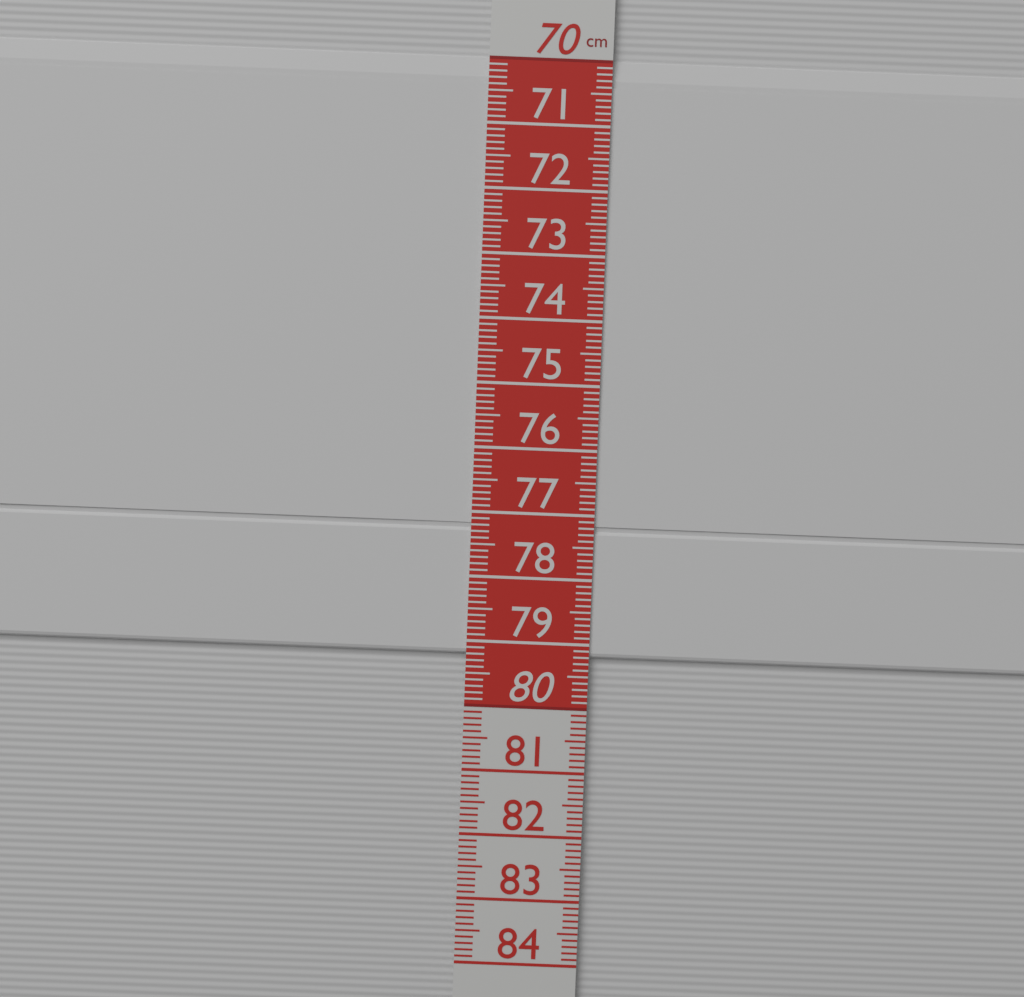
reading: 79.2 cm
